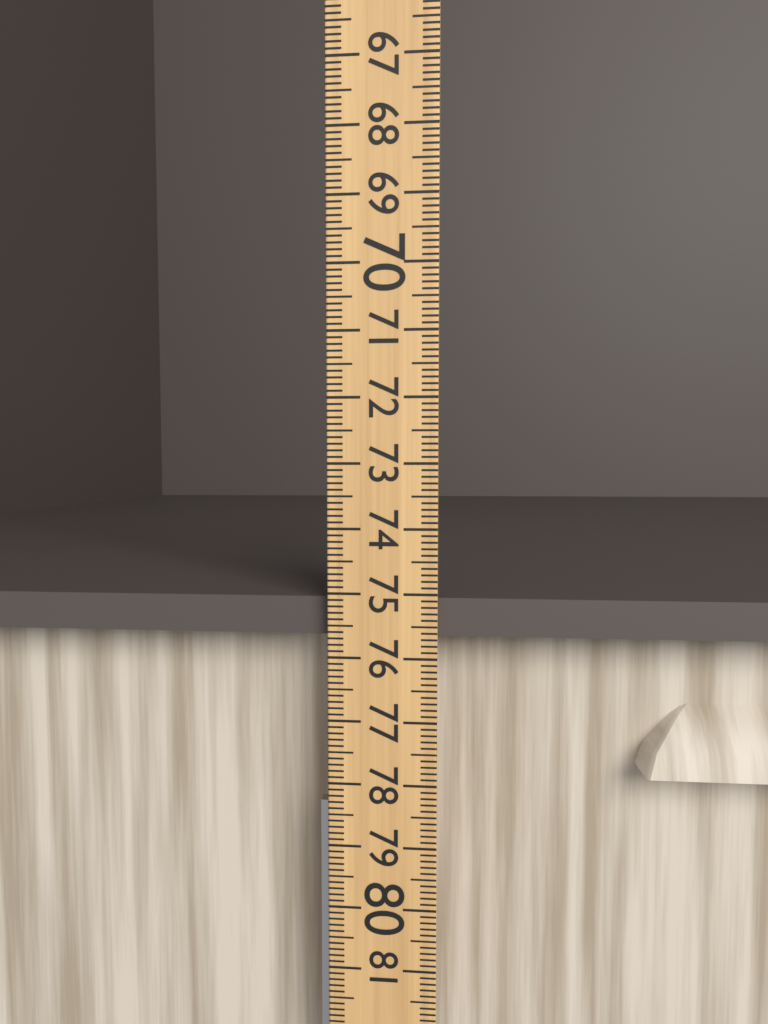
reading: 75.7 (no unit)
